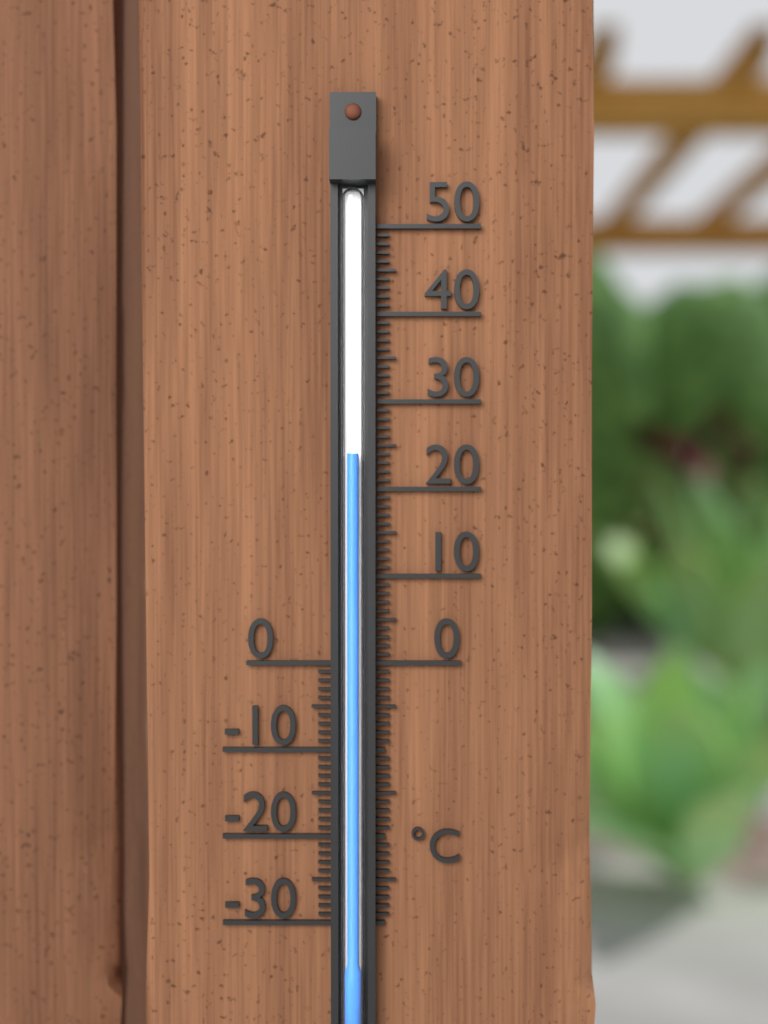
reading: 24 °C
